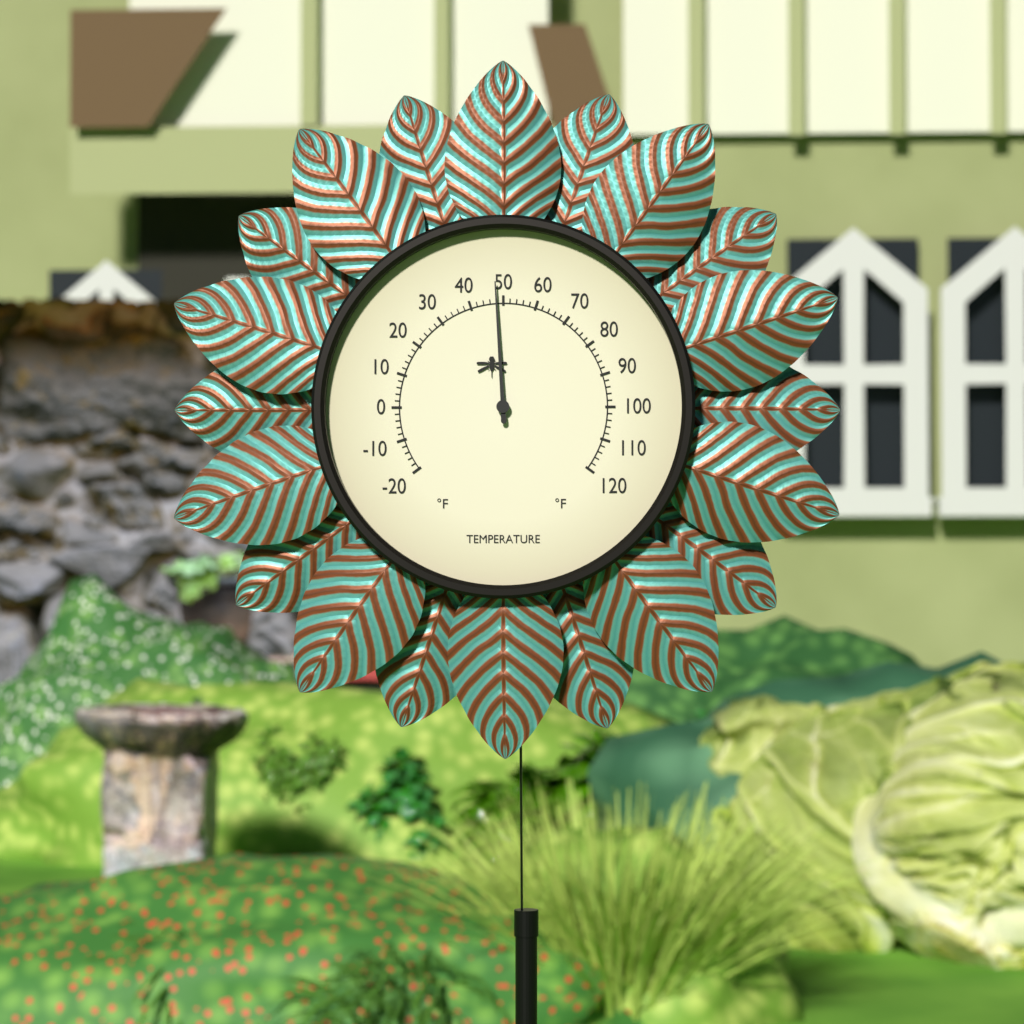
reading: 48 °F
